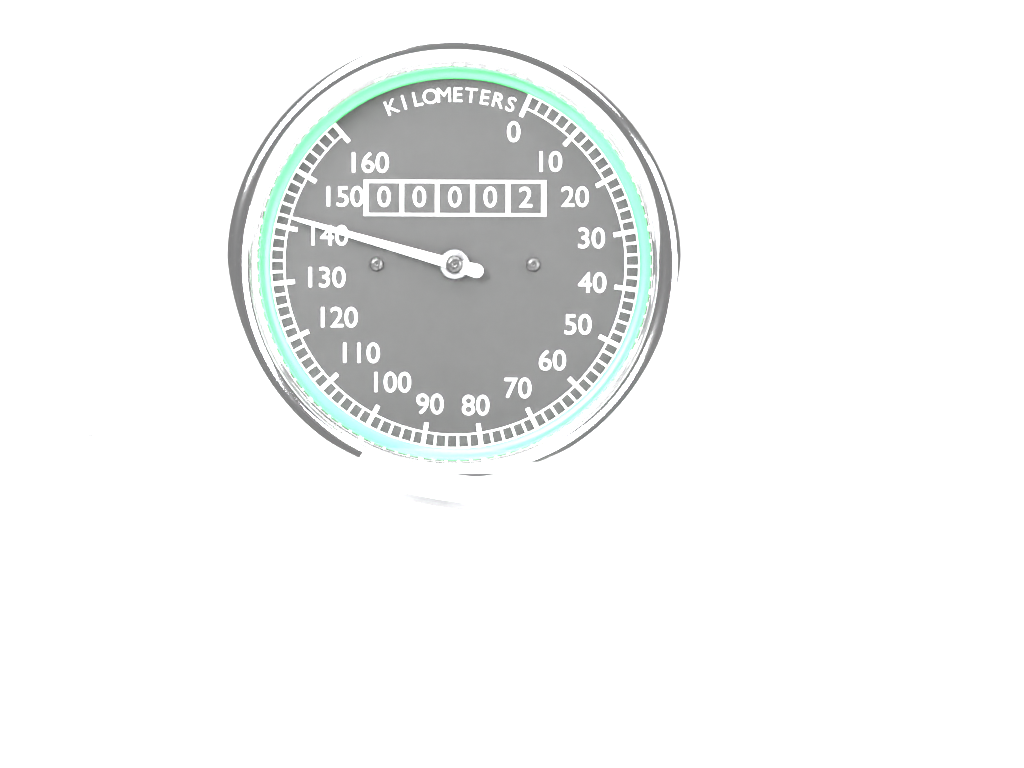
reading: 142 km/h
